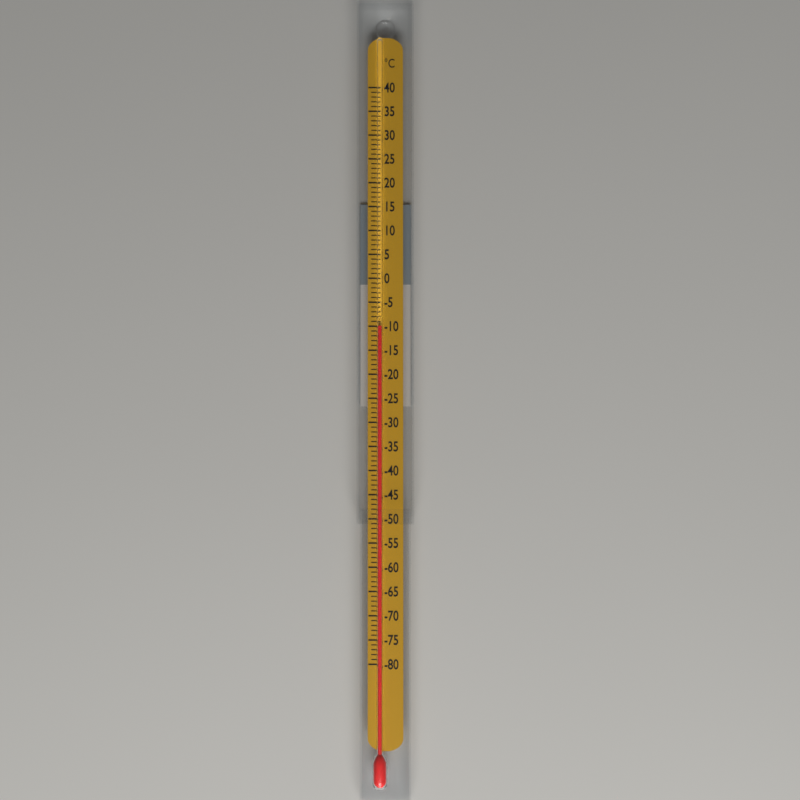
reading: -10 °C
